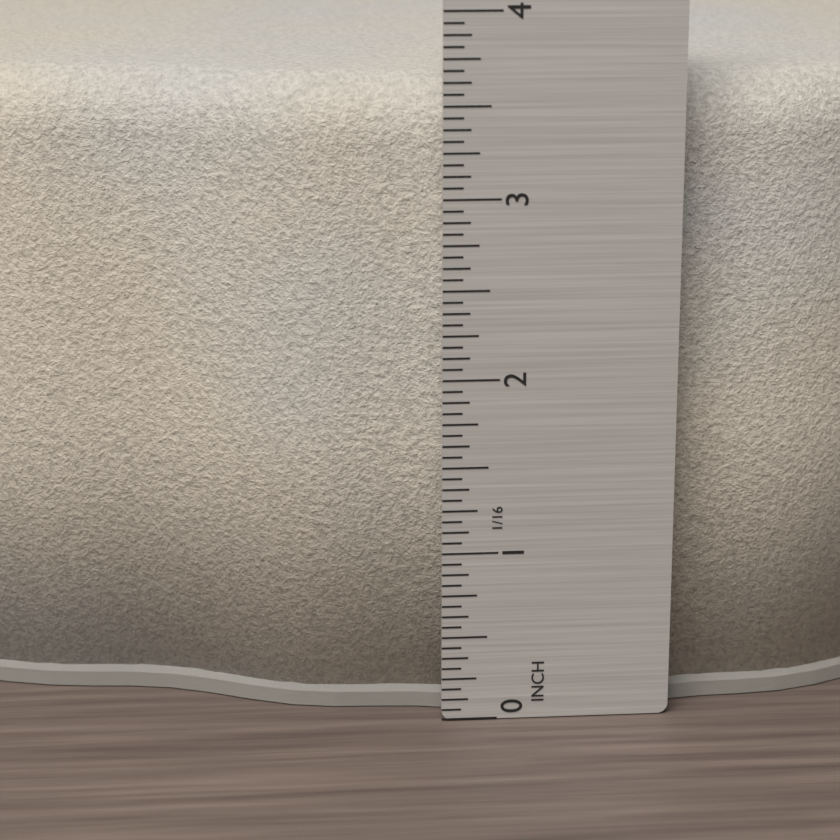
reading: 3.6250 in
